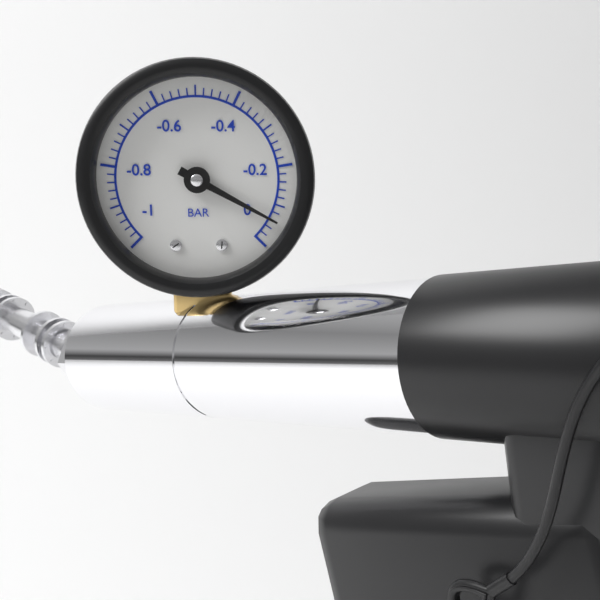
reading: -0.06 bar
